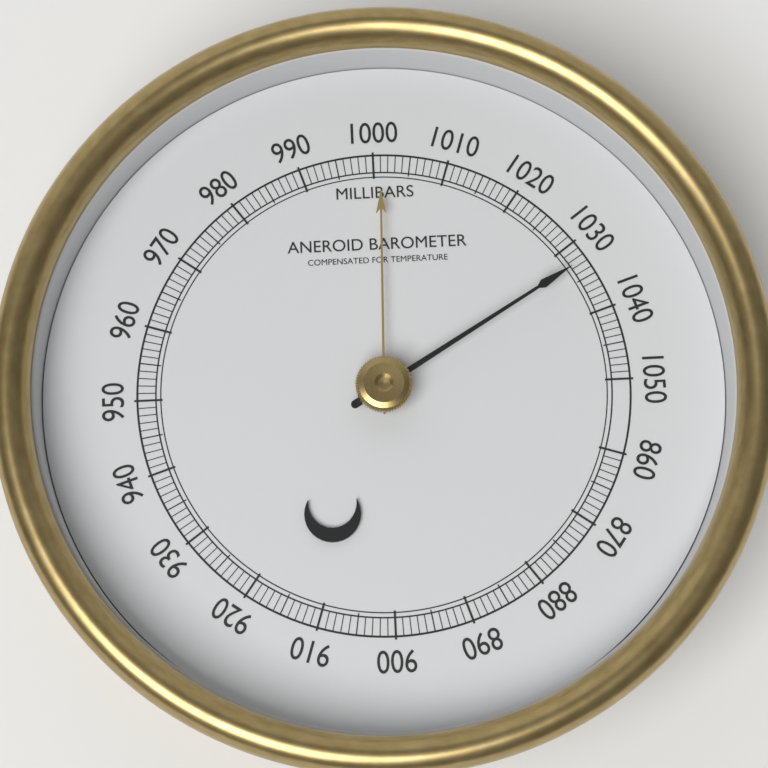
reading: 1033 mbar
